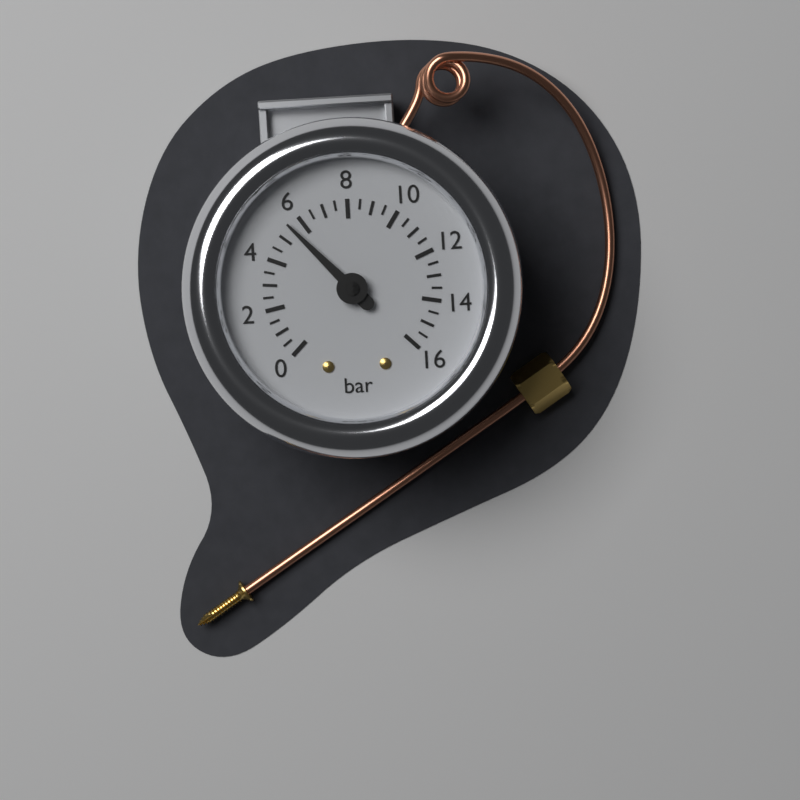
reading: 5.5 bar
